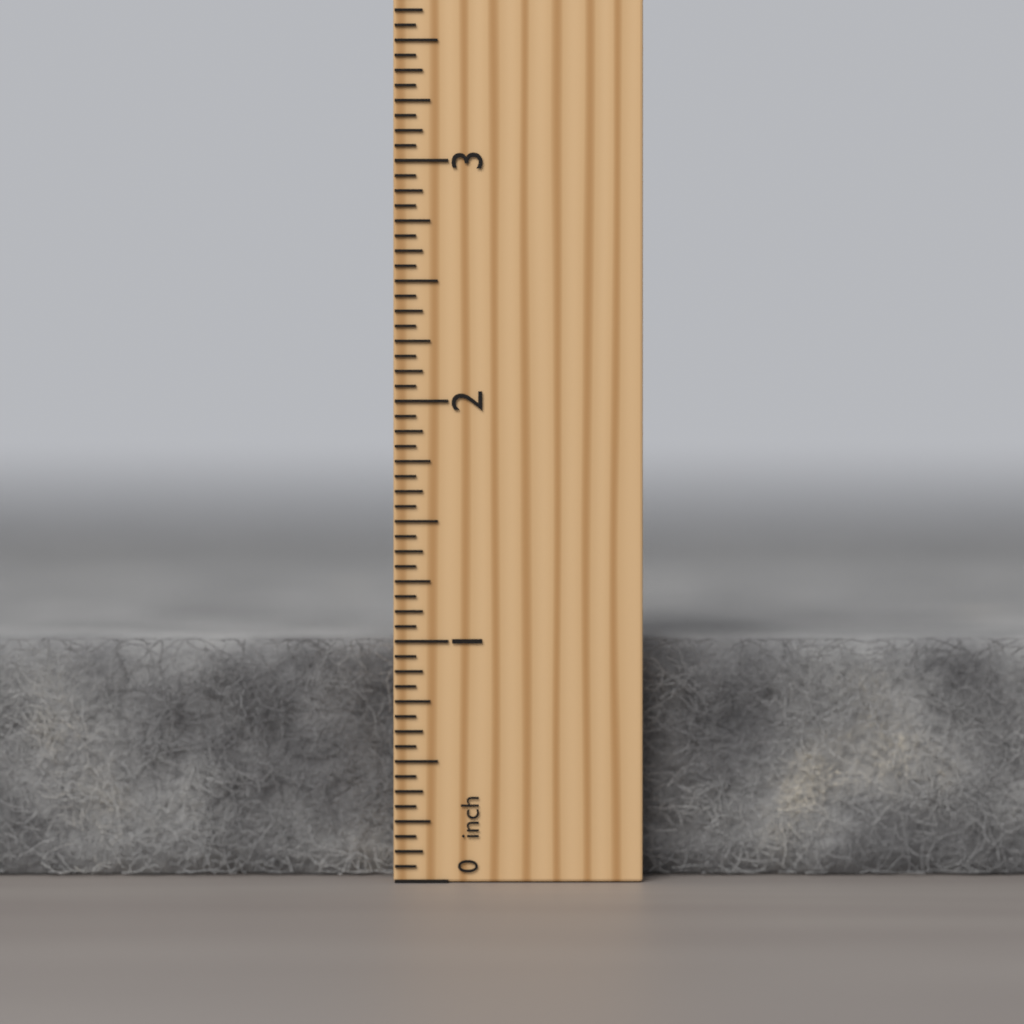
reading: 1.0000 inch
